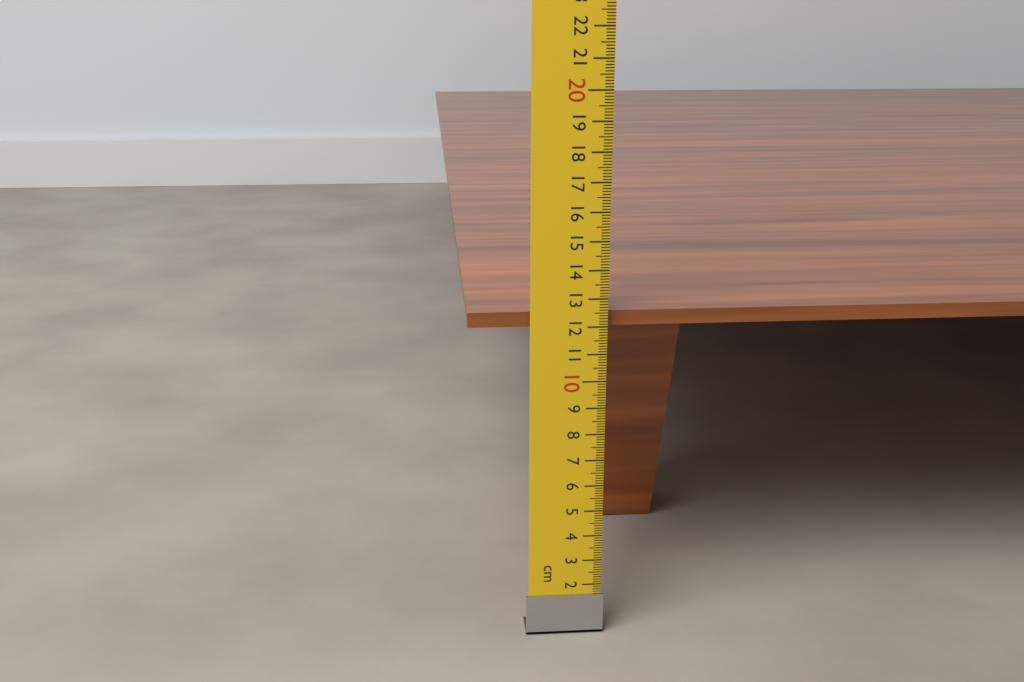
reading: 12.5 cm
